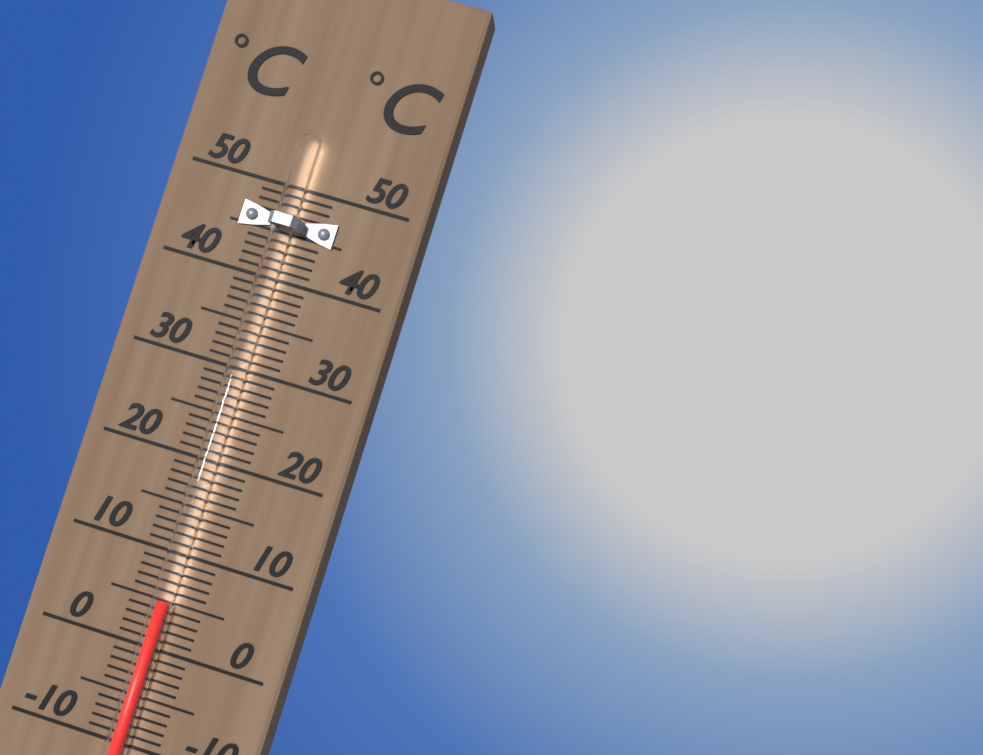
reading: 5 °C
